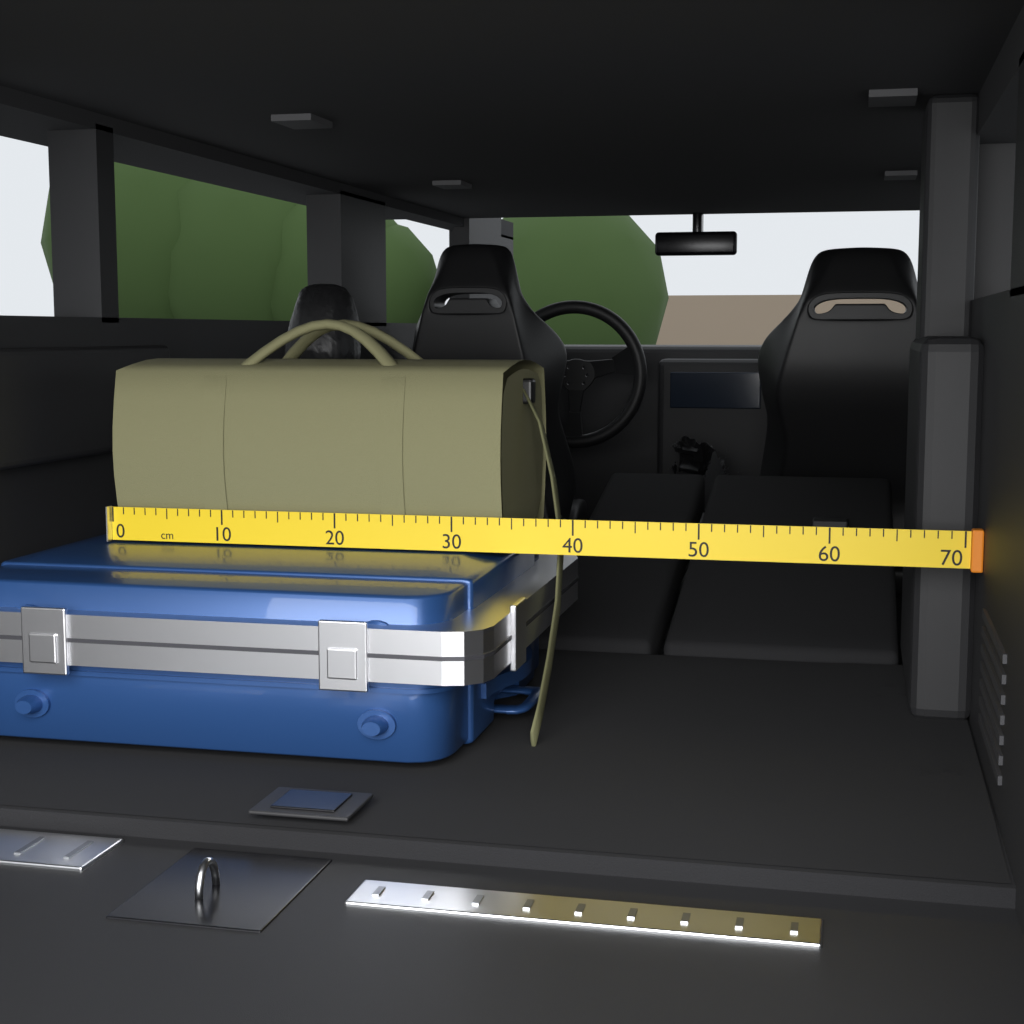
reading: 34 cm
